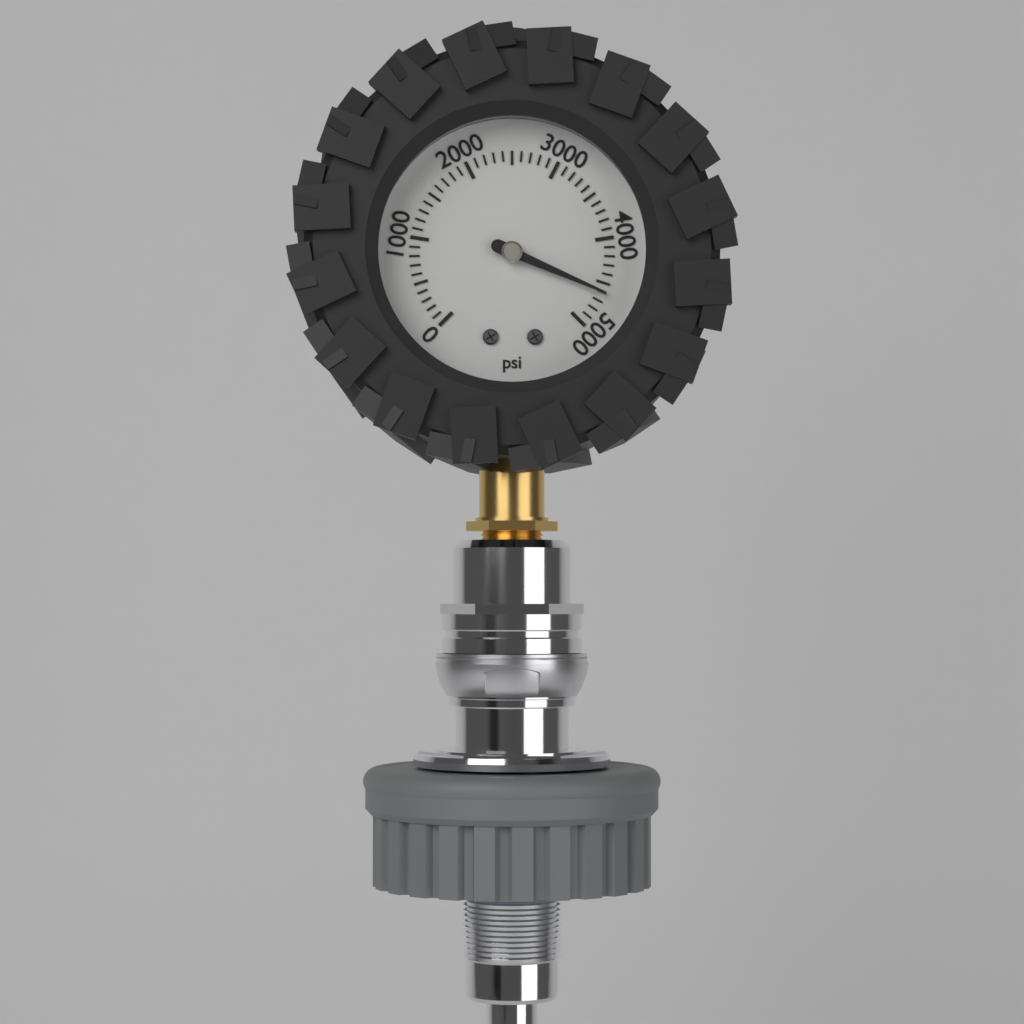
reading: 4600 psi
